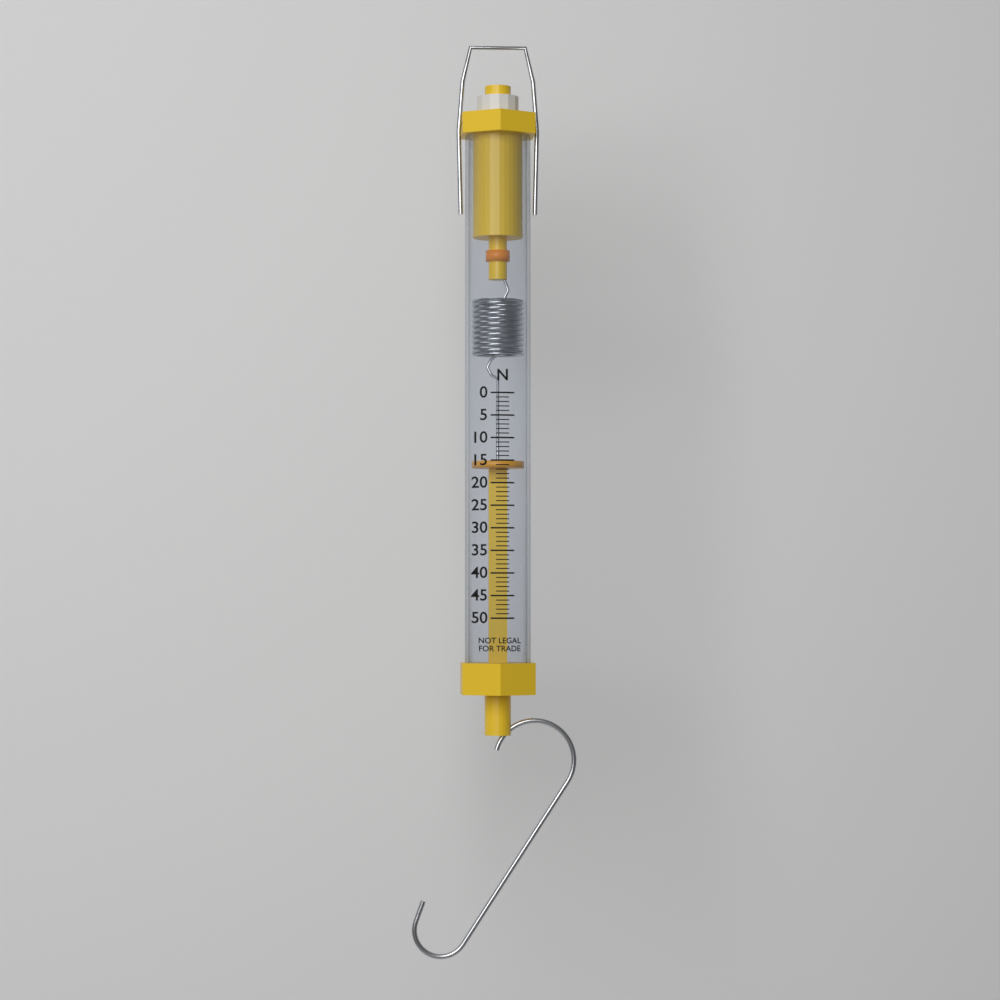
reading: 15 N
